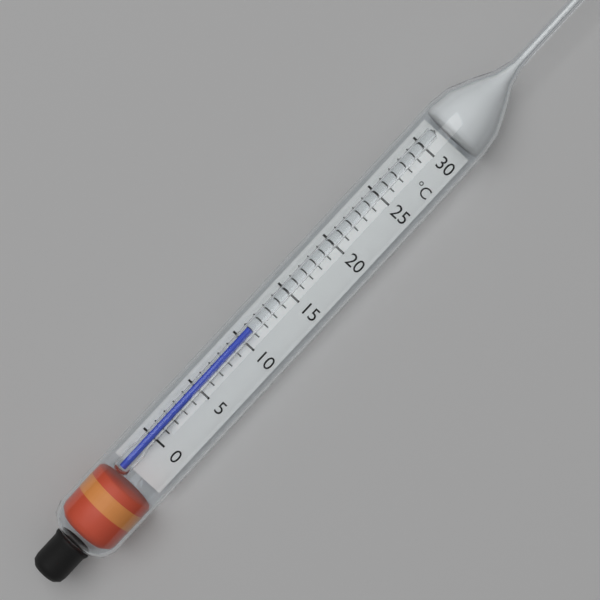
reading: 11 °C
